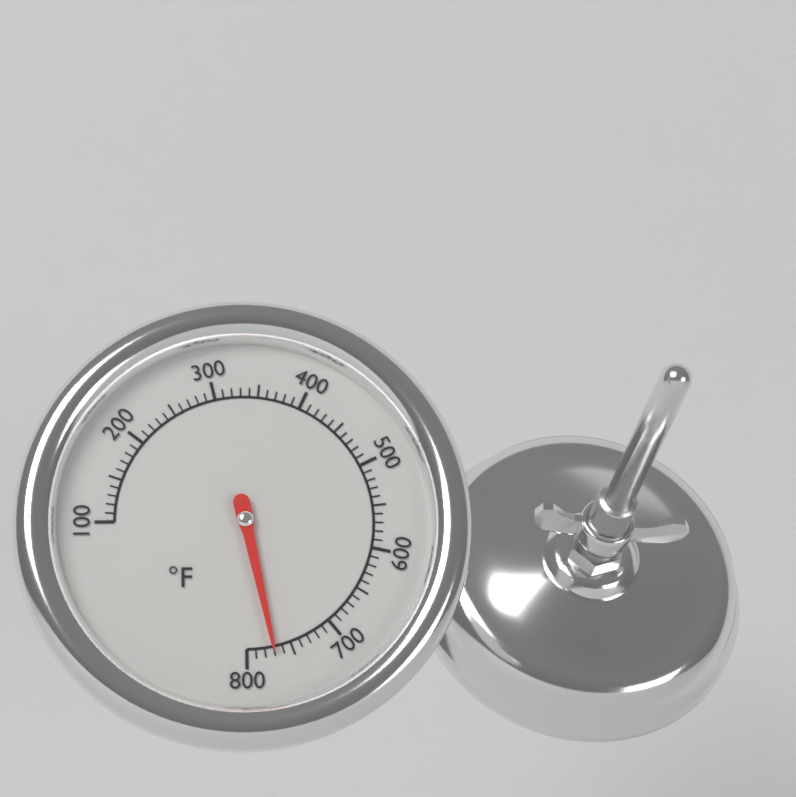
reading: 770 °F
